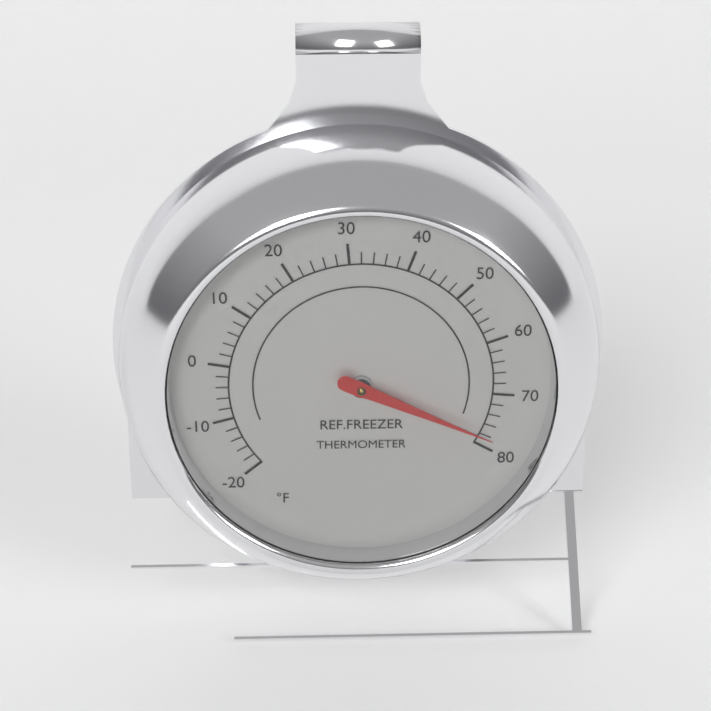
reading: 78 °F
